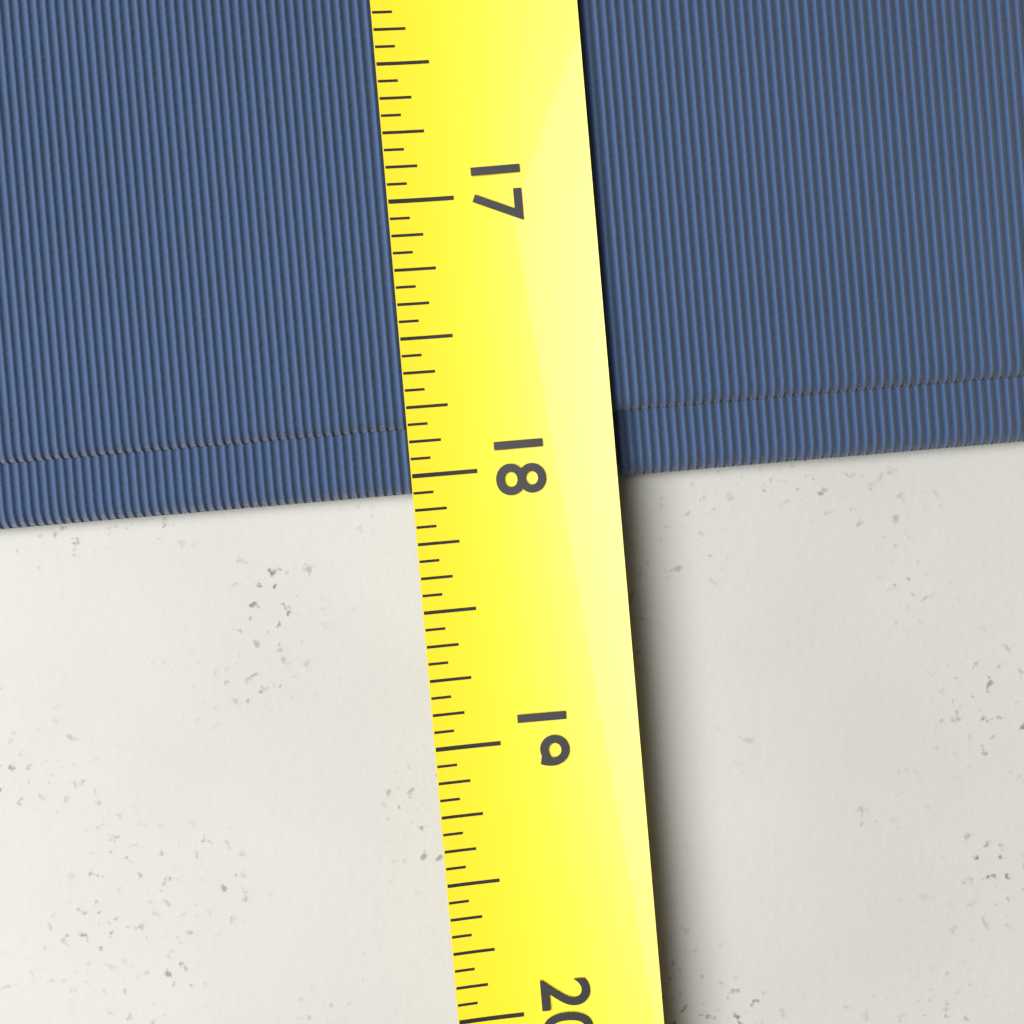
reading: 18.0625 (no unit)
